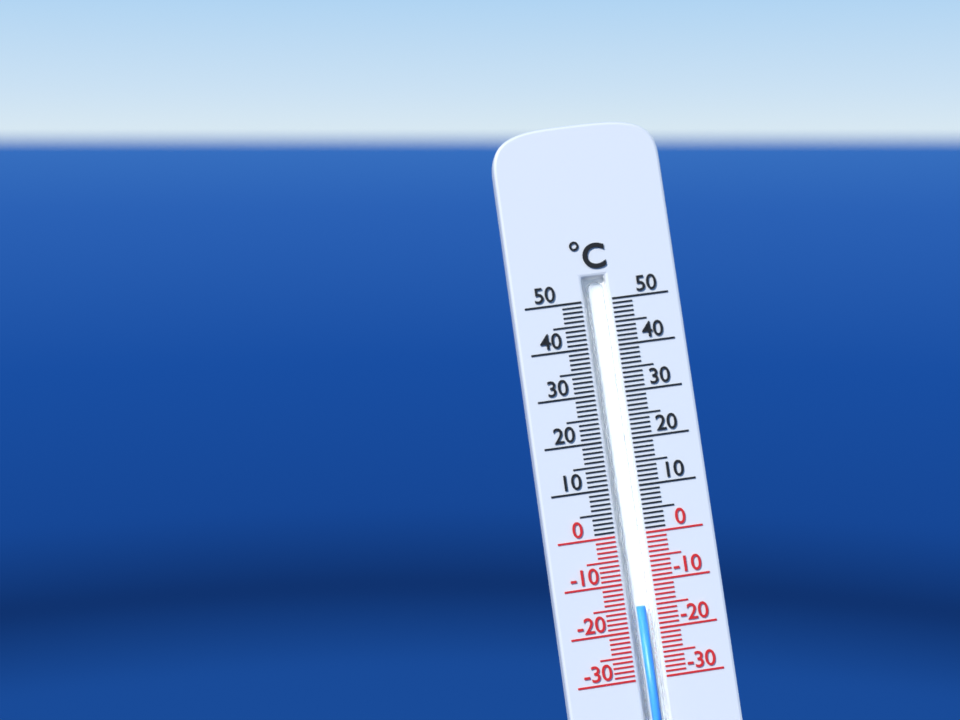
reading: -15 °C
